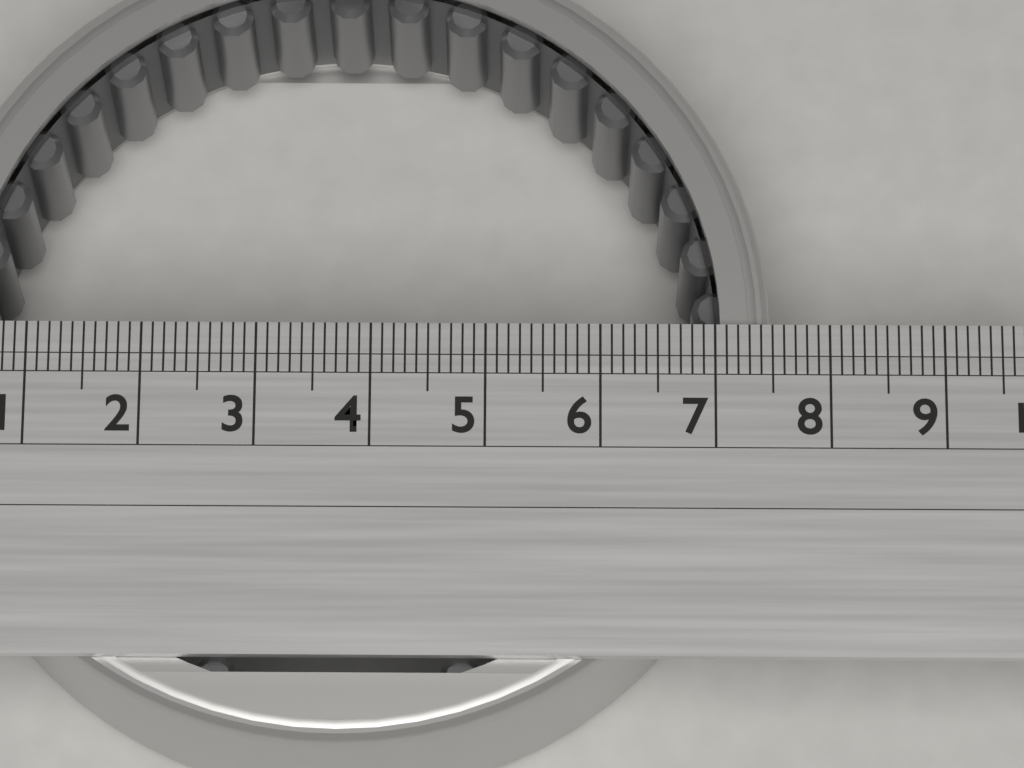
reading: 7.5 (no unit)
